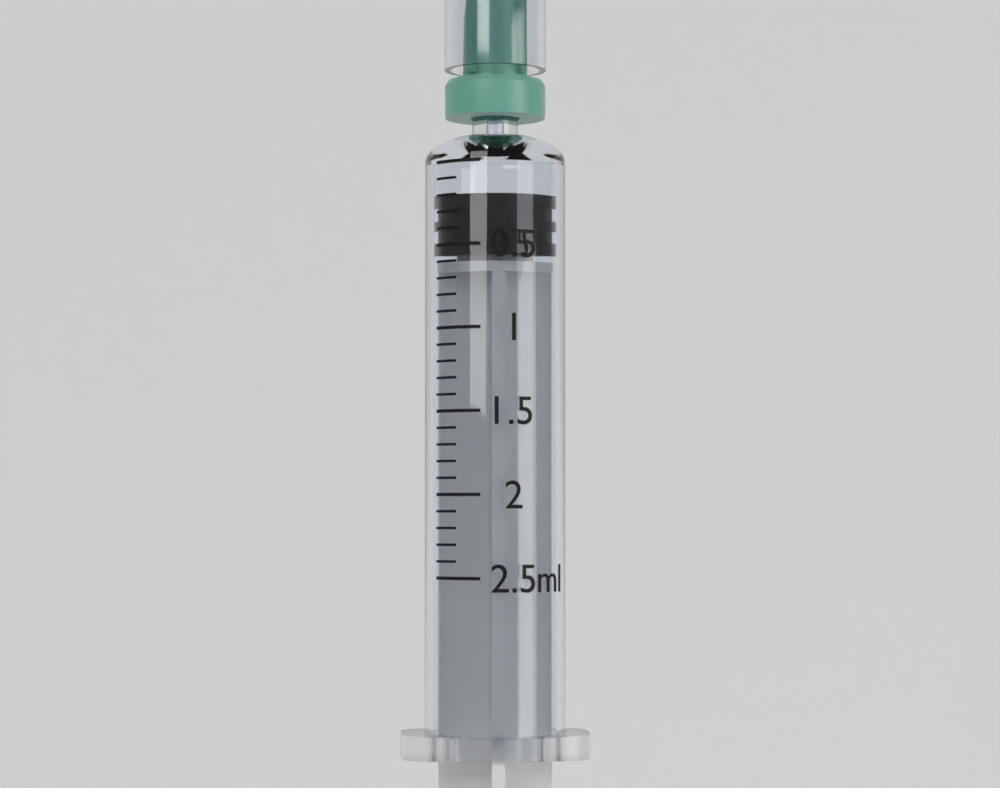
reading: 0.2 ml
